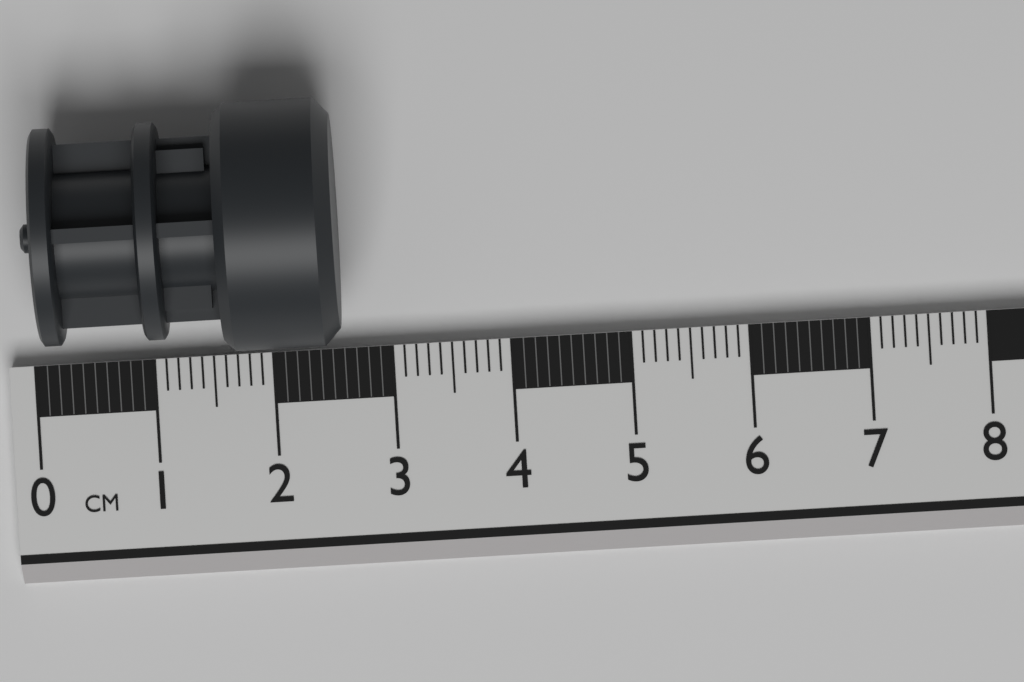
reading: 2.6 cm
